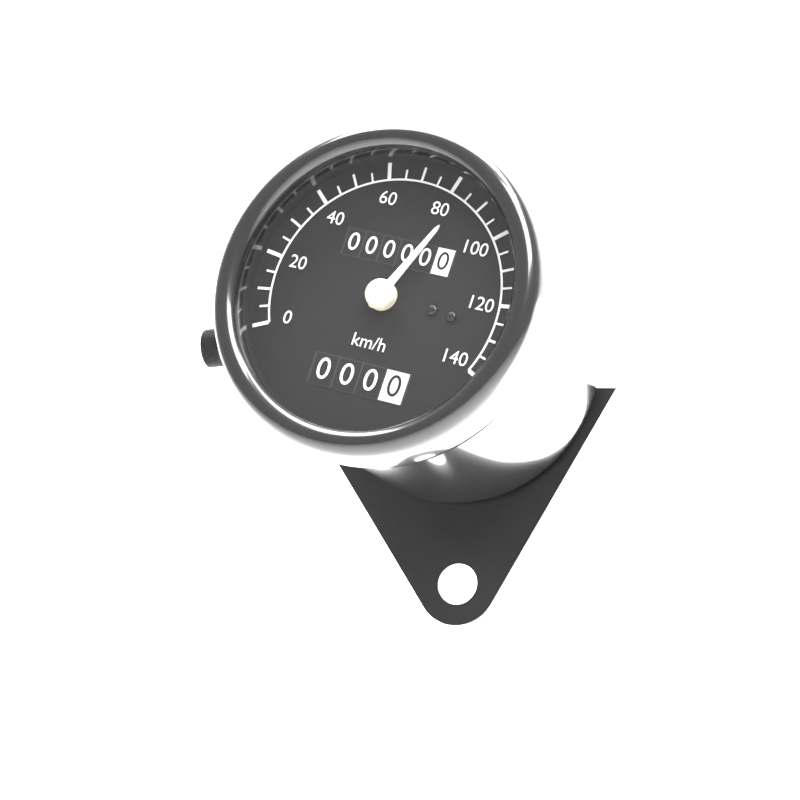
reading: 85 km/h
